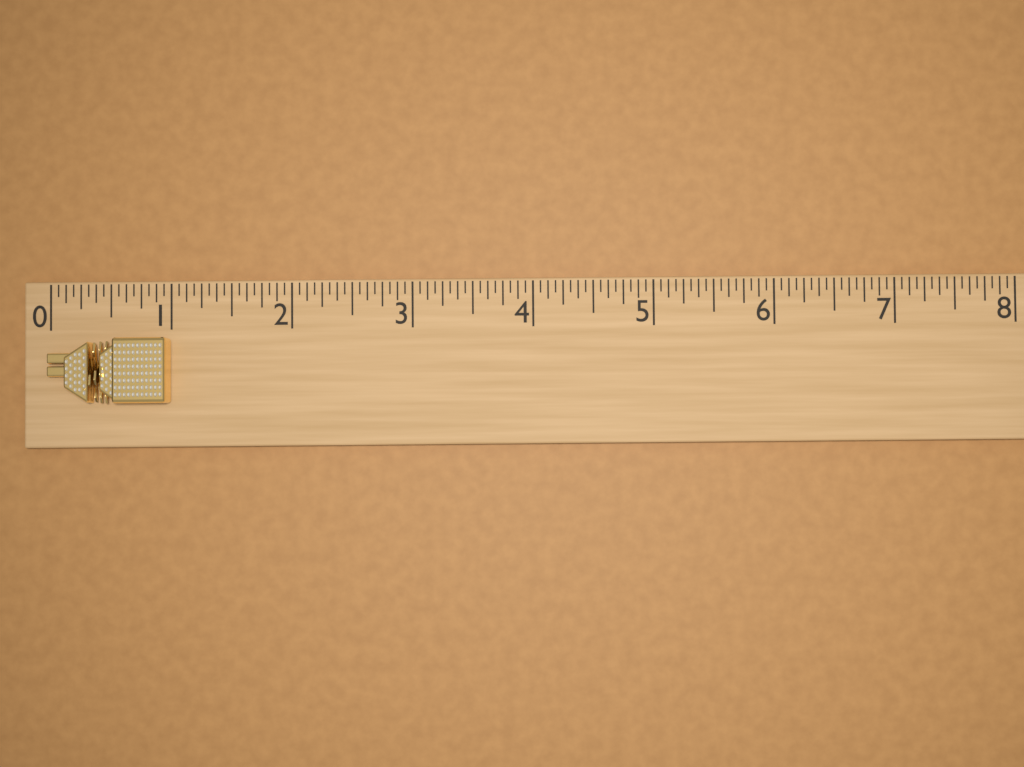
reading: 1.0000 (no unit)
